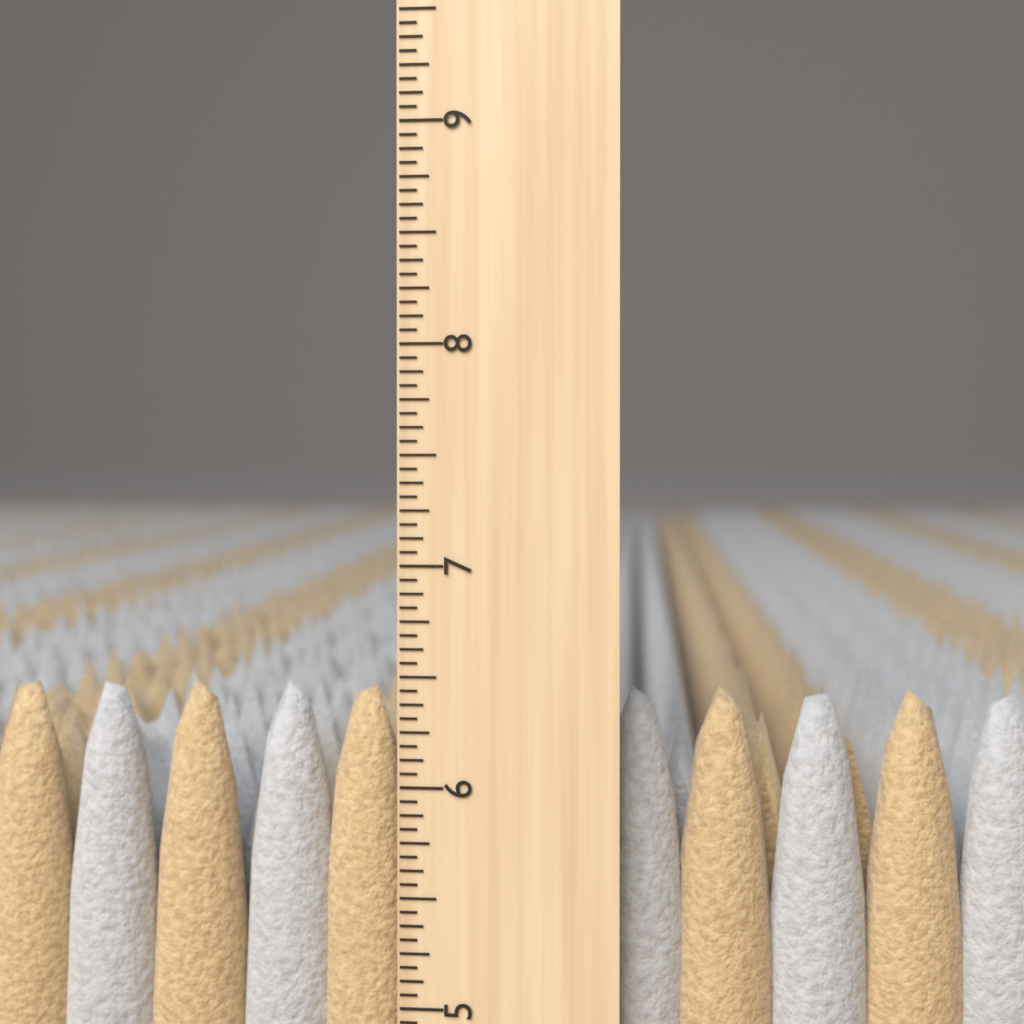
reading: 6.4375 inch
